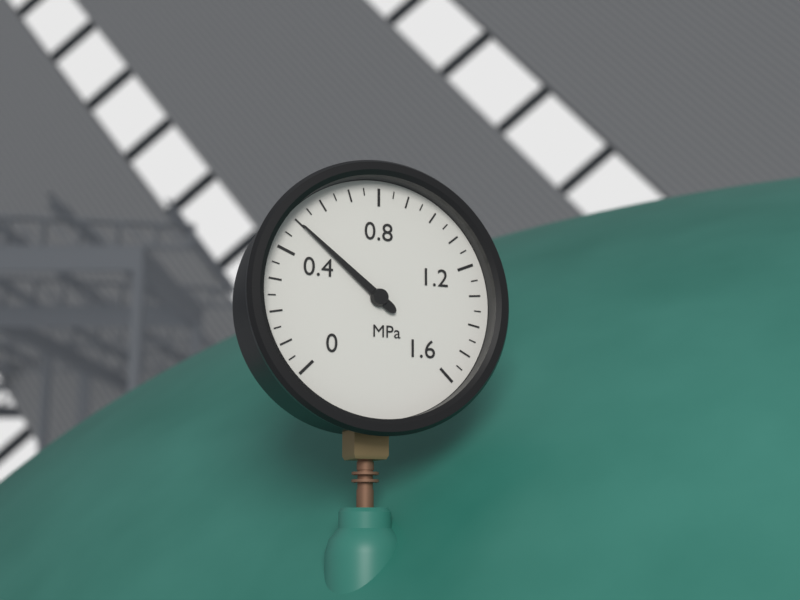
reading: 0.50 MPa
